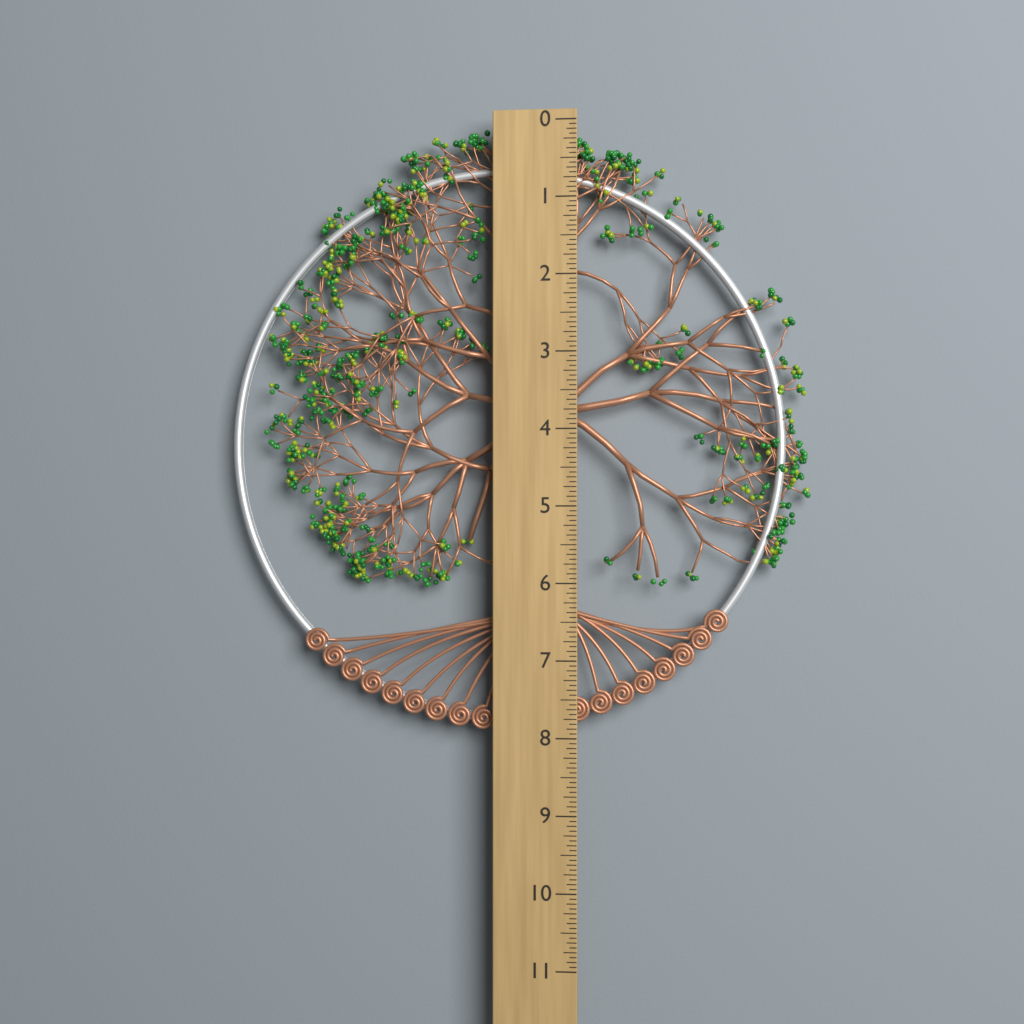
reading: 7.9375 (no unit)
